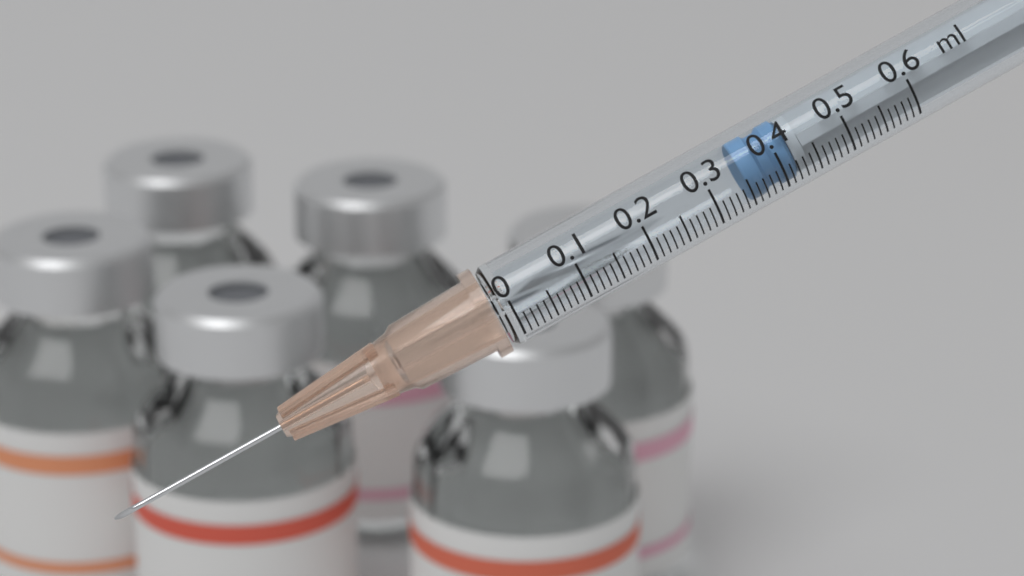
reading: 0.35 ml
